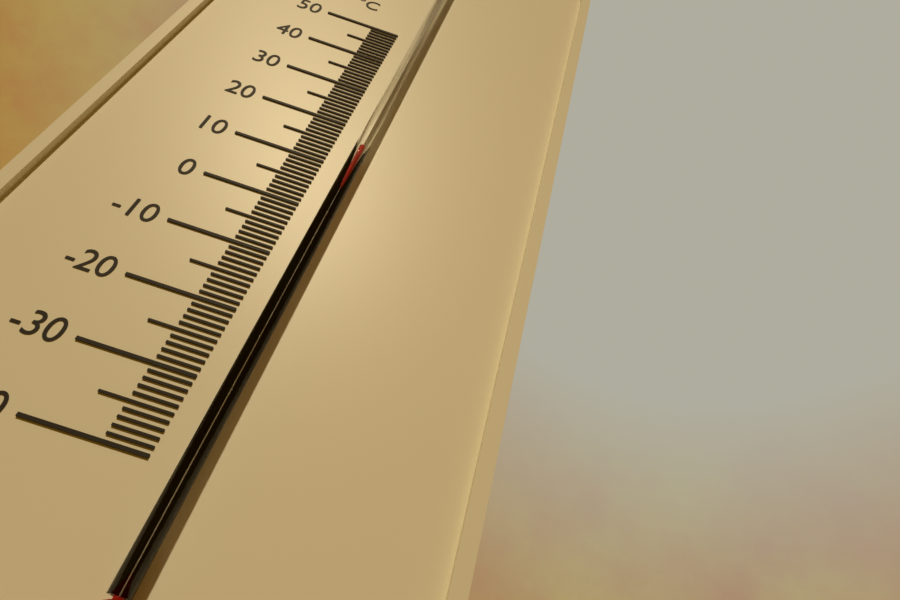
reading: 14 °C
